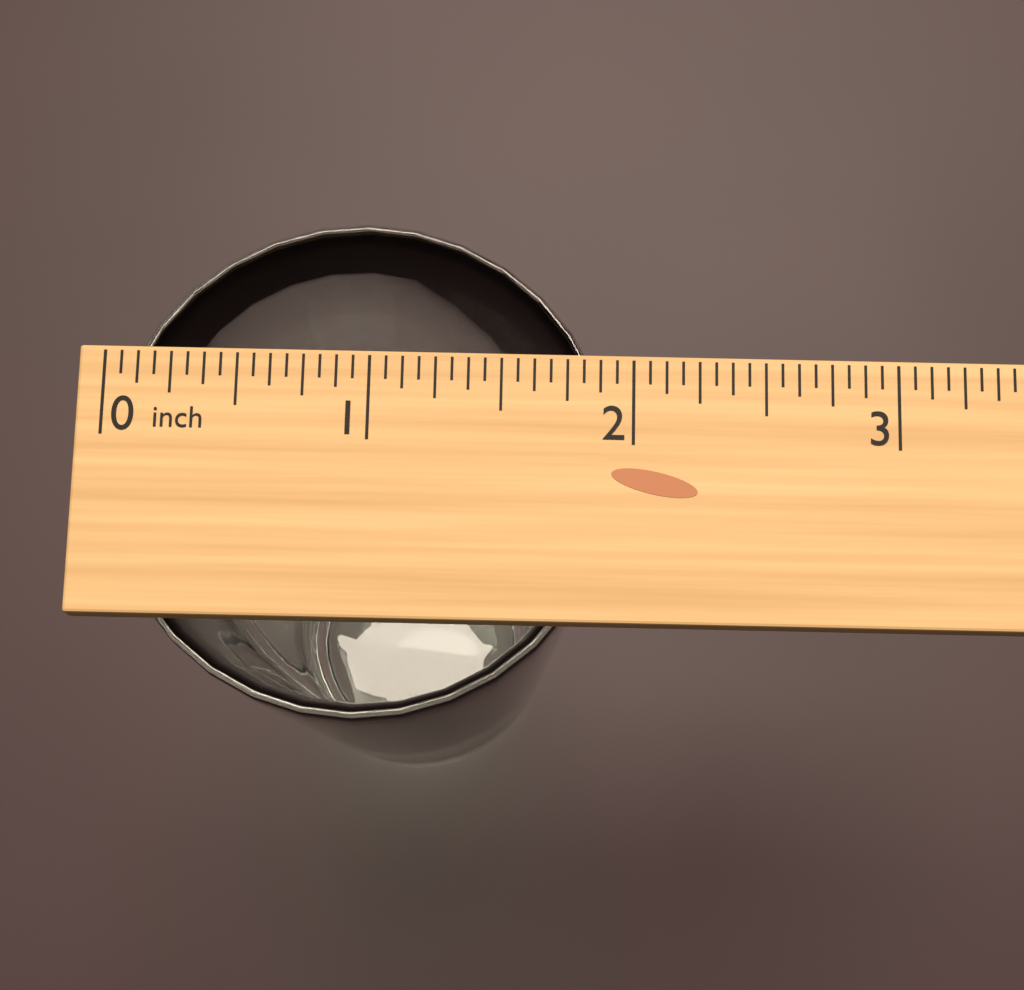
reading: 1.9375 inch
